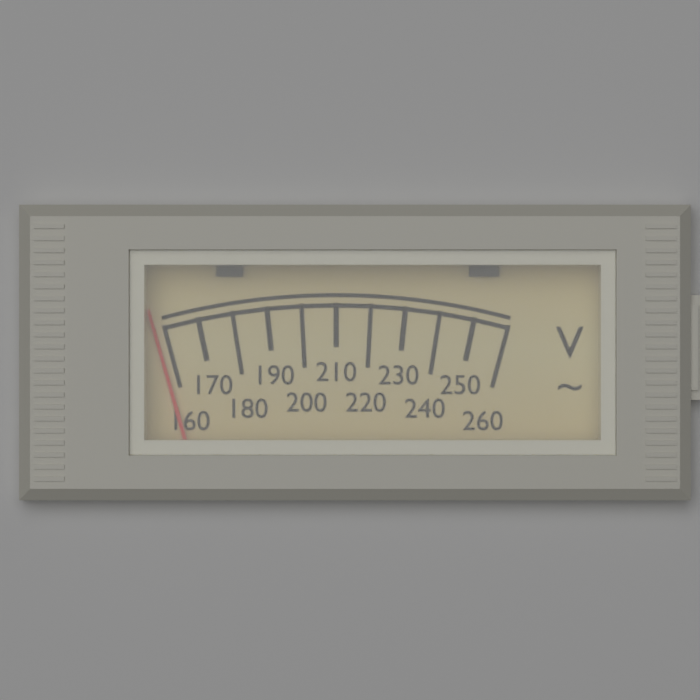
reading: 157 V
